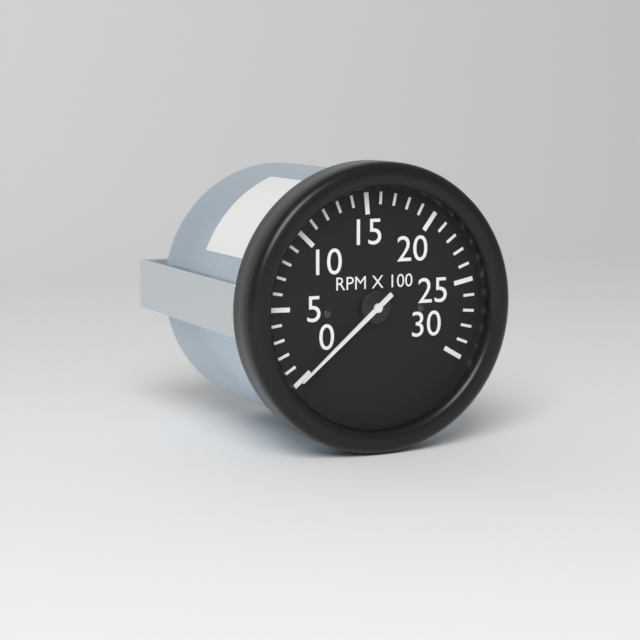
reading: 0 RPM
